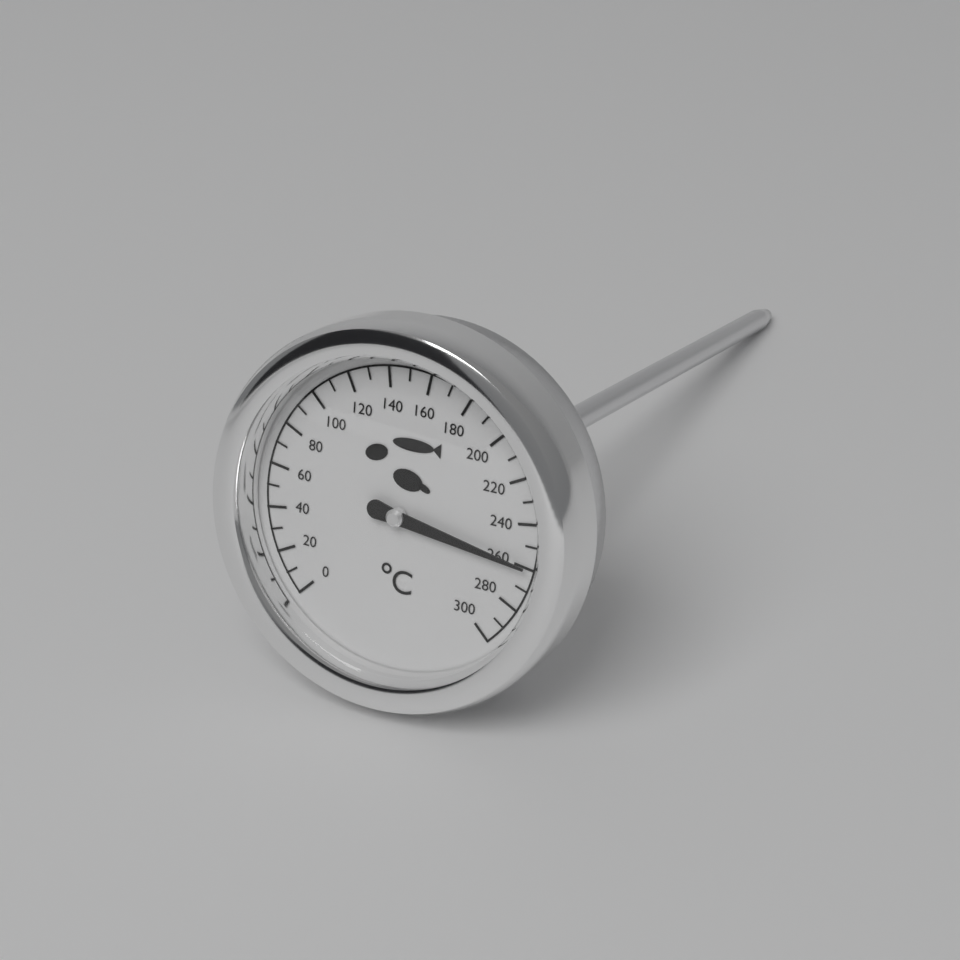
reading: 260 °C
